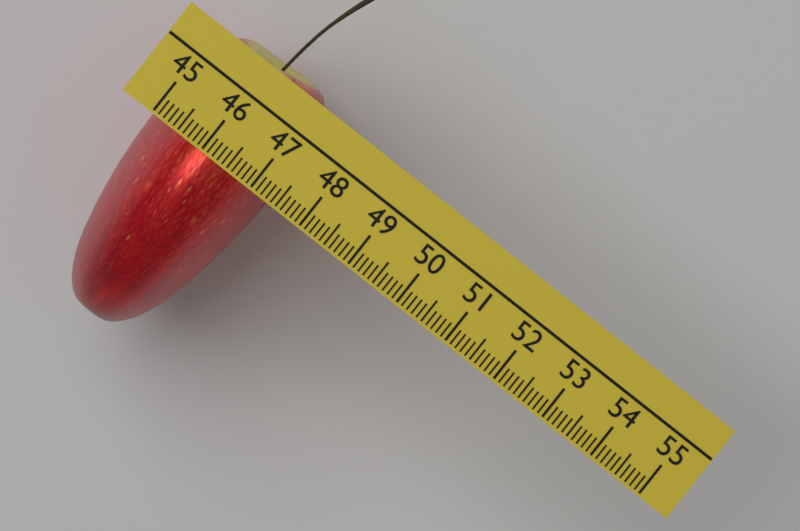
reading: 47.4 (no unit)
